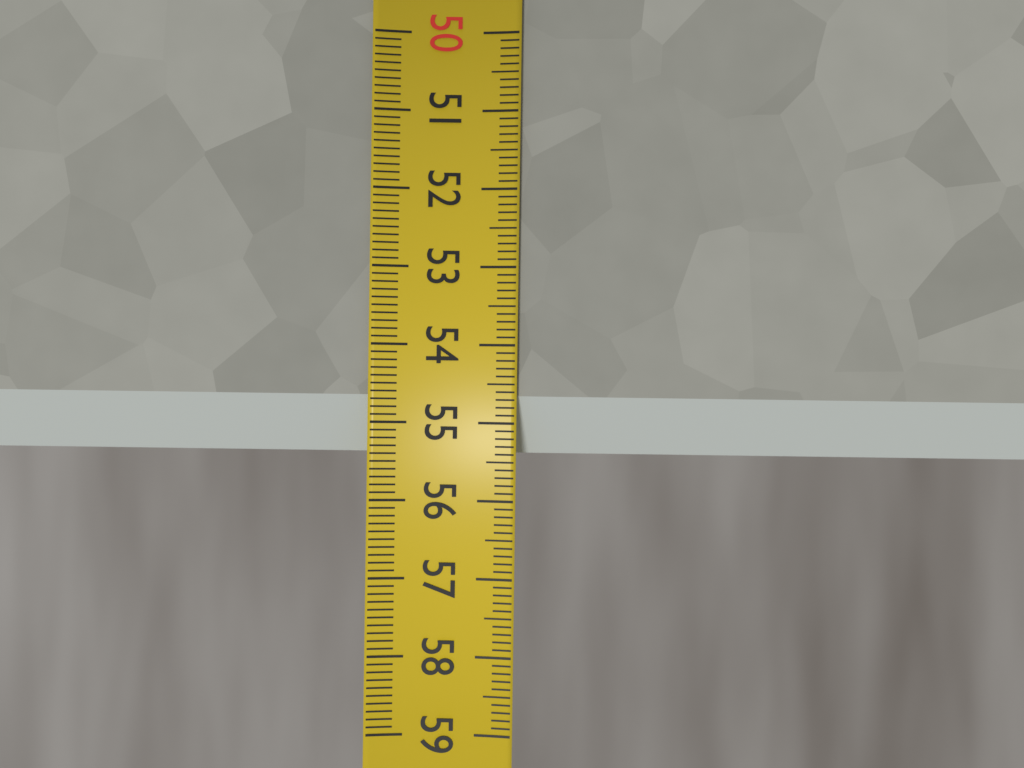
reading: 55.4 (no unit)
